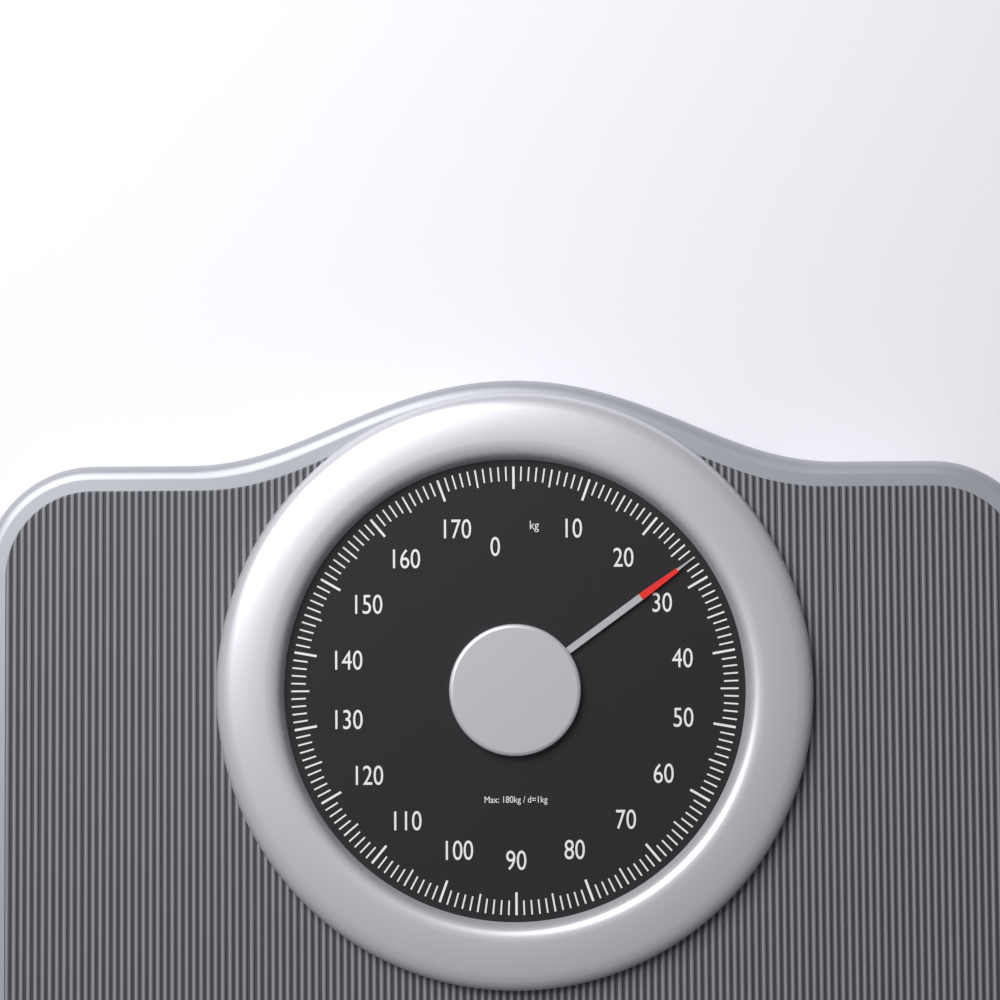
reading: 27 kg
